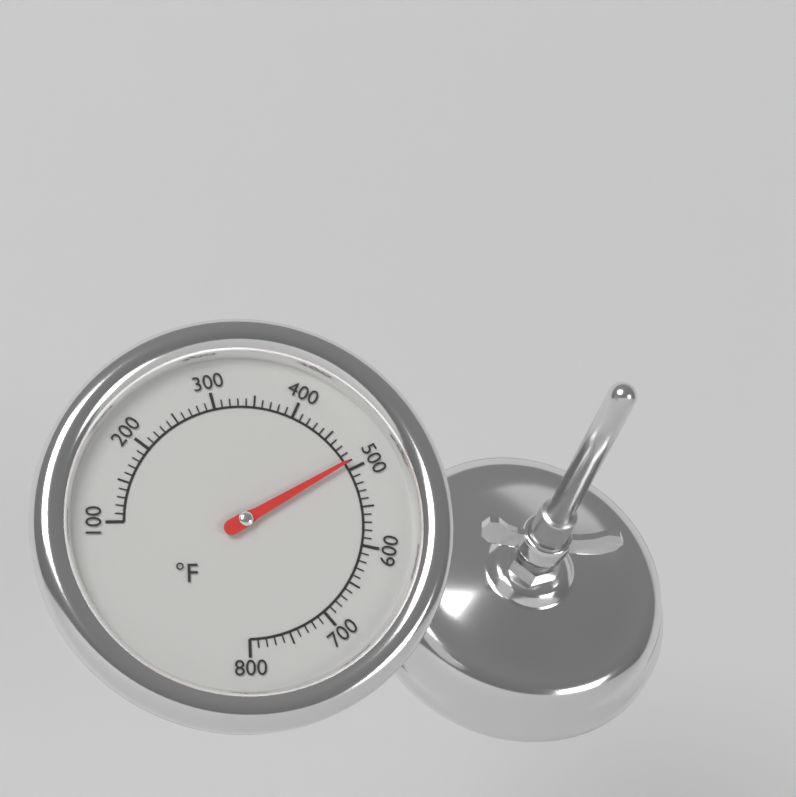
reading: 490 °F
